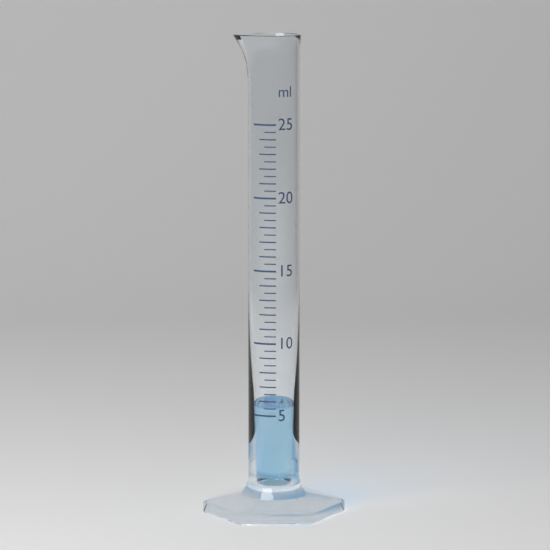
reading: 5.5 ml
